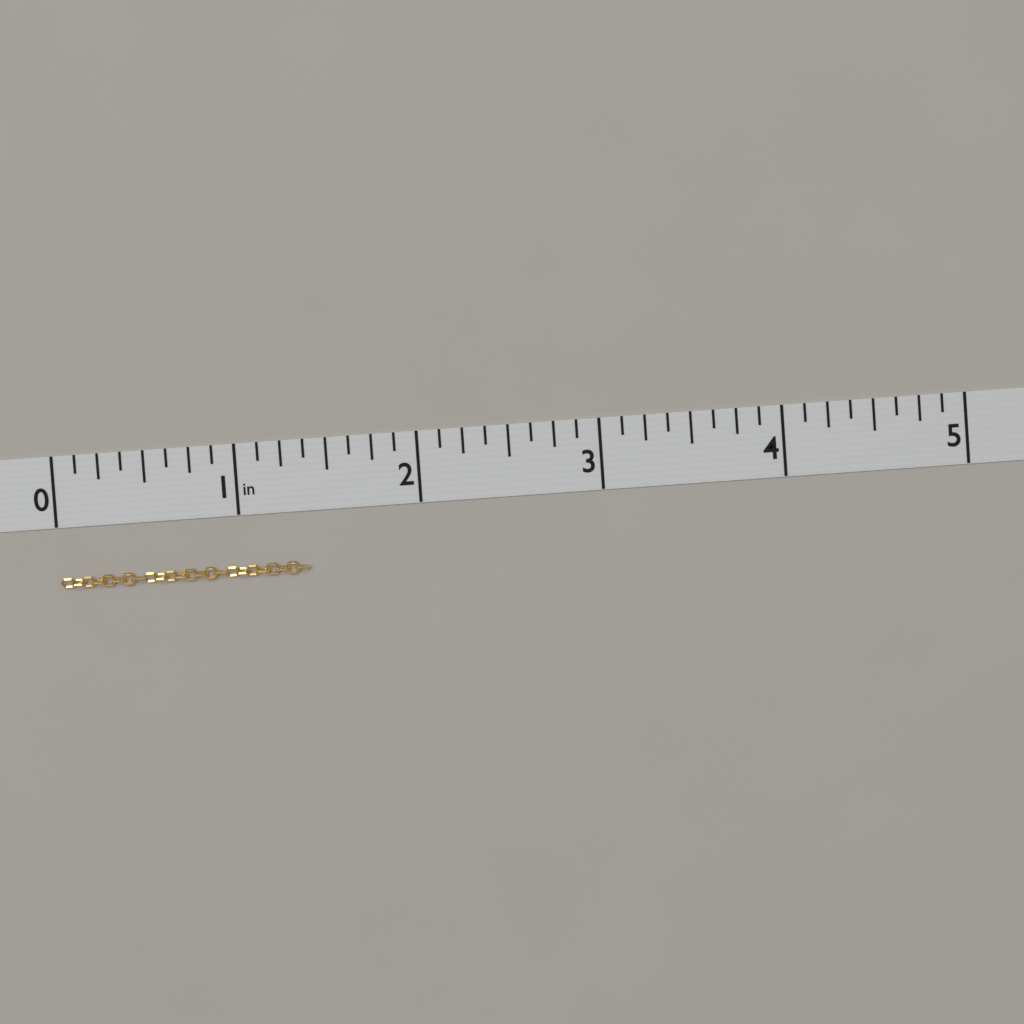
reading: 1.375 in
